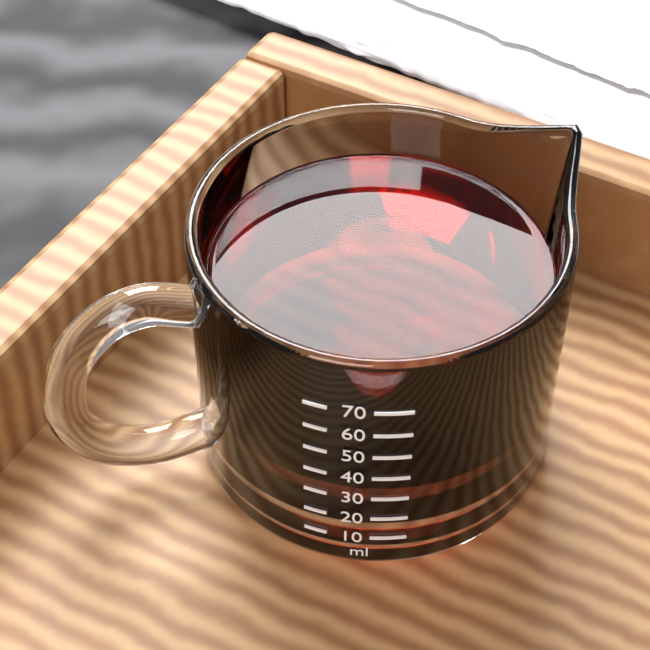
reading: 70 ml
